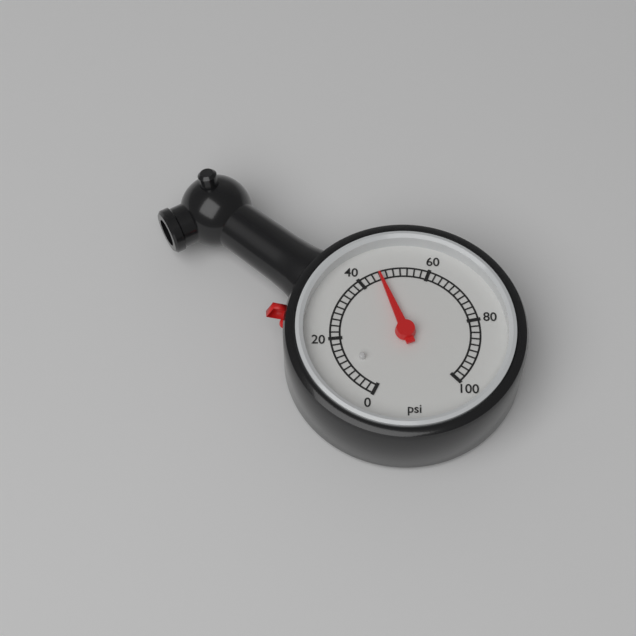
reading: 46 psi
